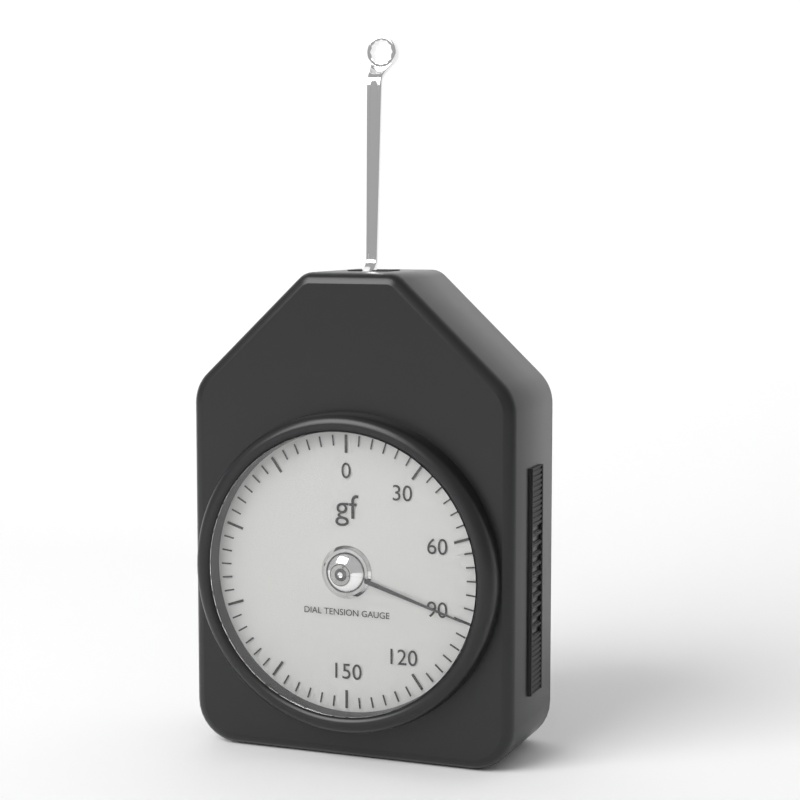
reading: 90 gf
